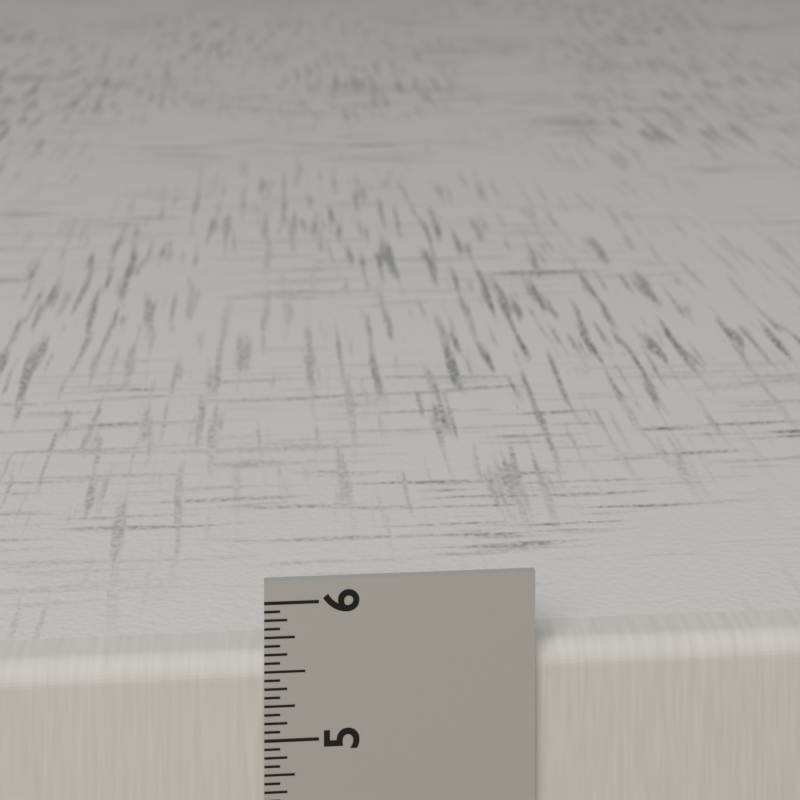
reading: 5.5625 in
